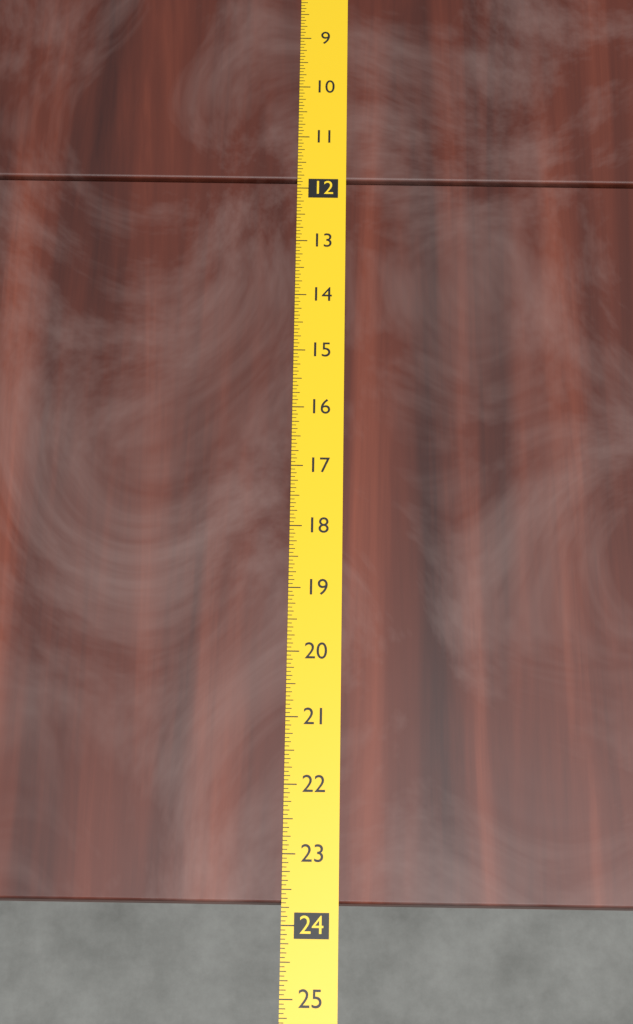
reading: 23.6875 (no unit)
